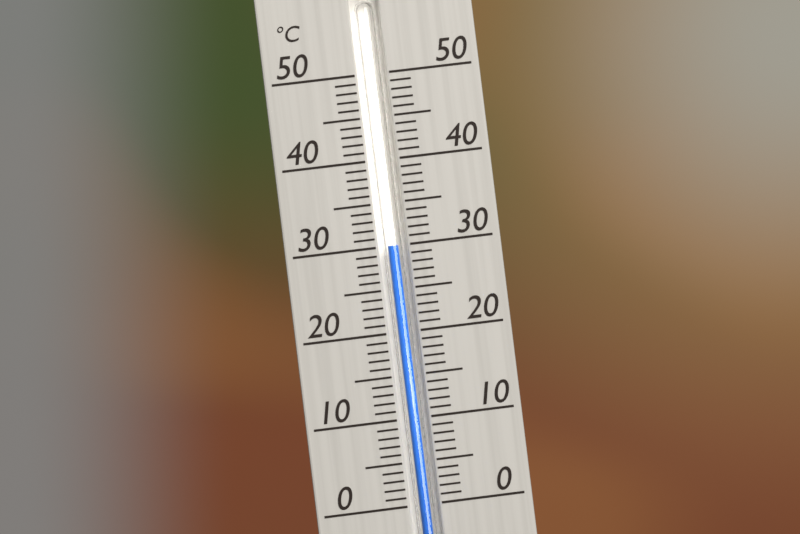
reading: 30 °C
